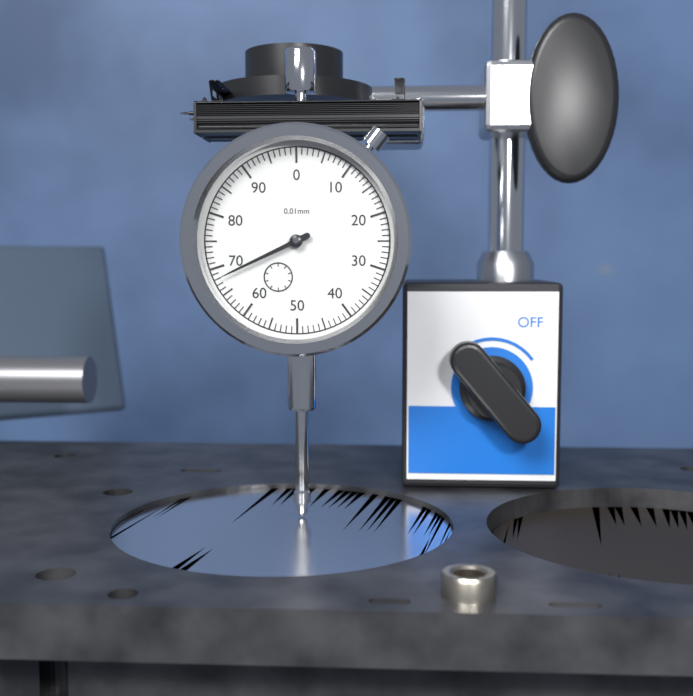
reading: 68 0.01mm
